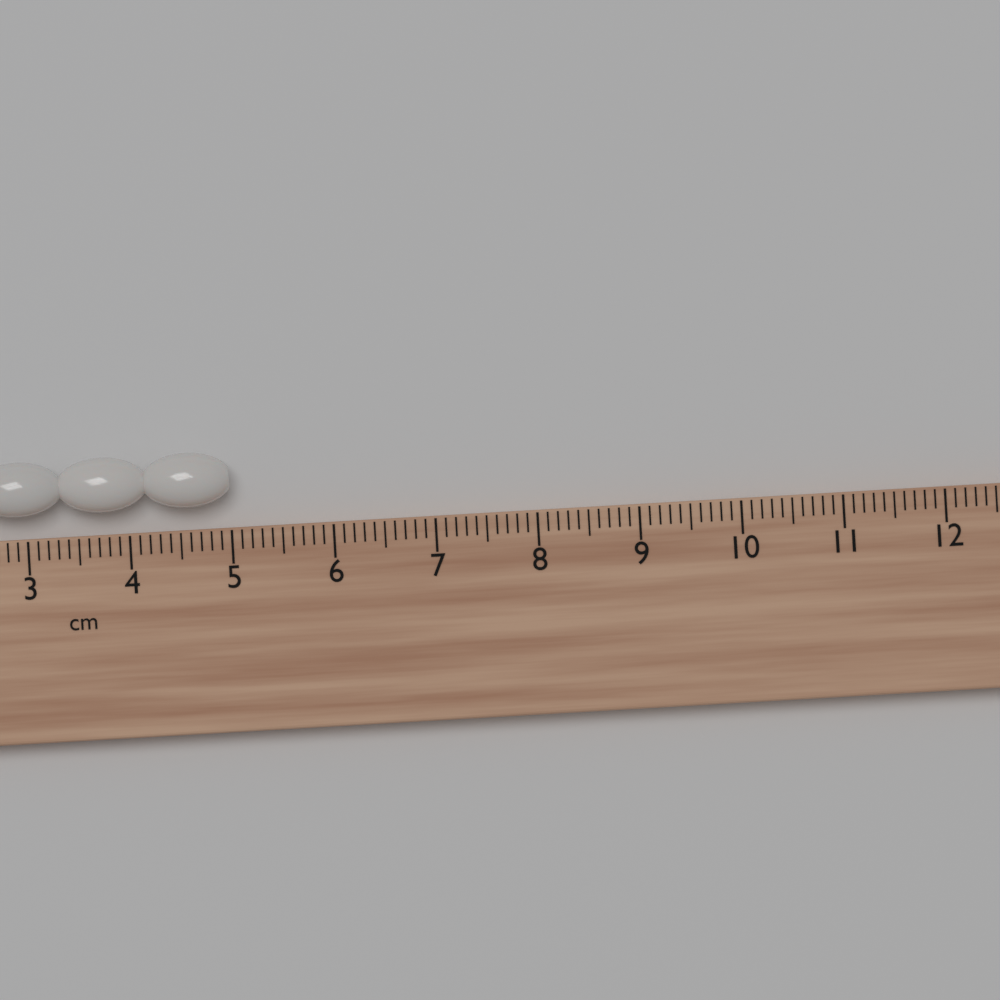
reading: 5.0 cm
